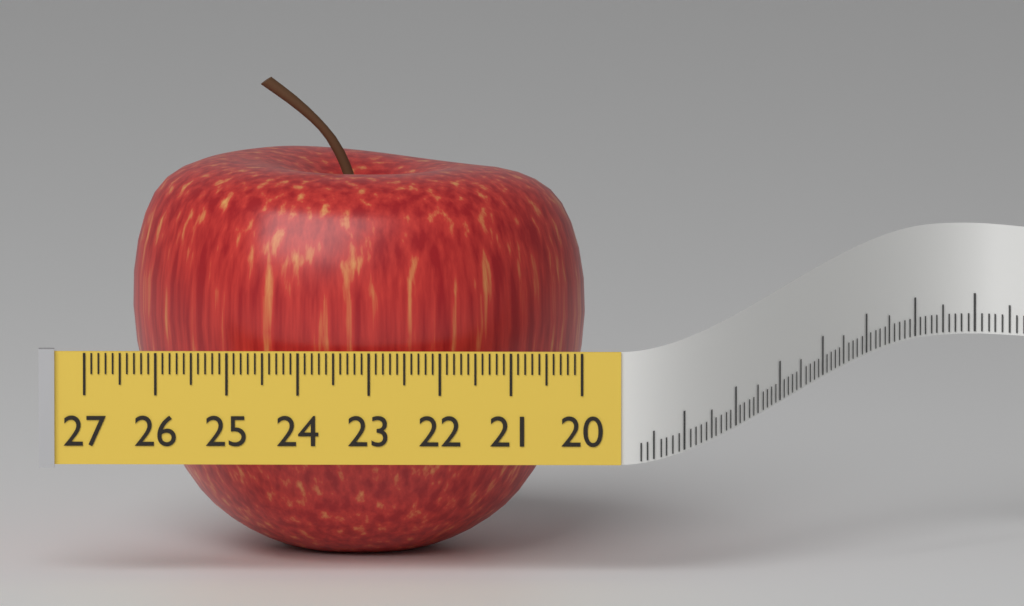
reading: 26.4 (no unit)
